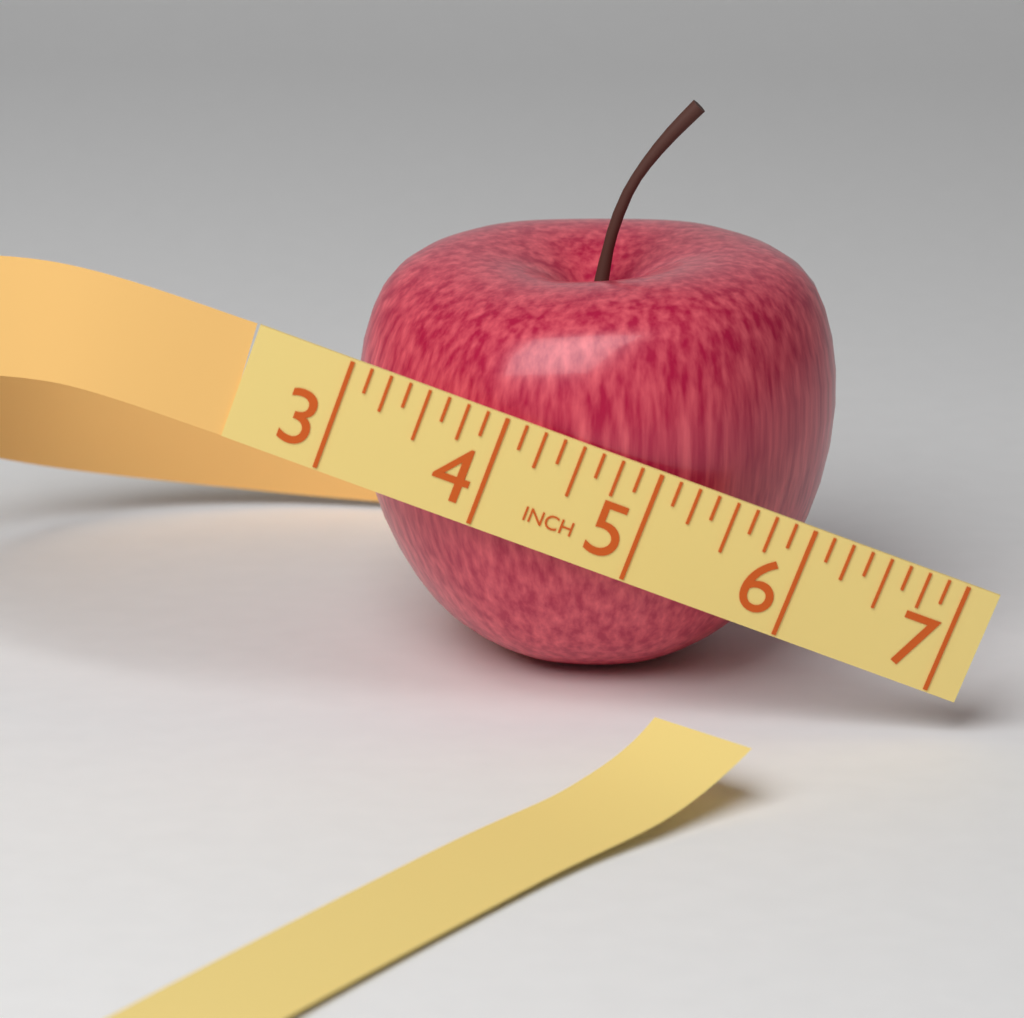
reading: 6.125 in
